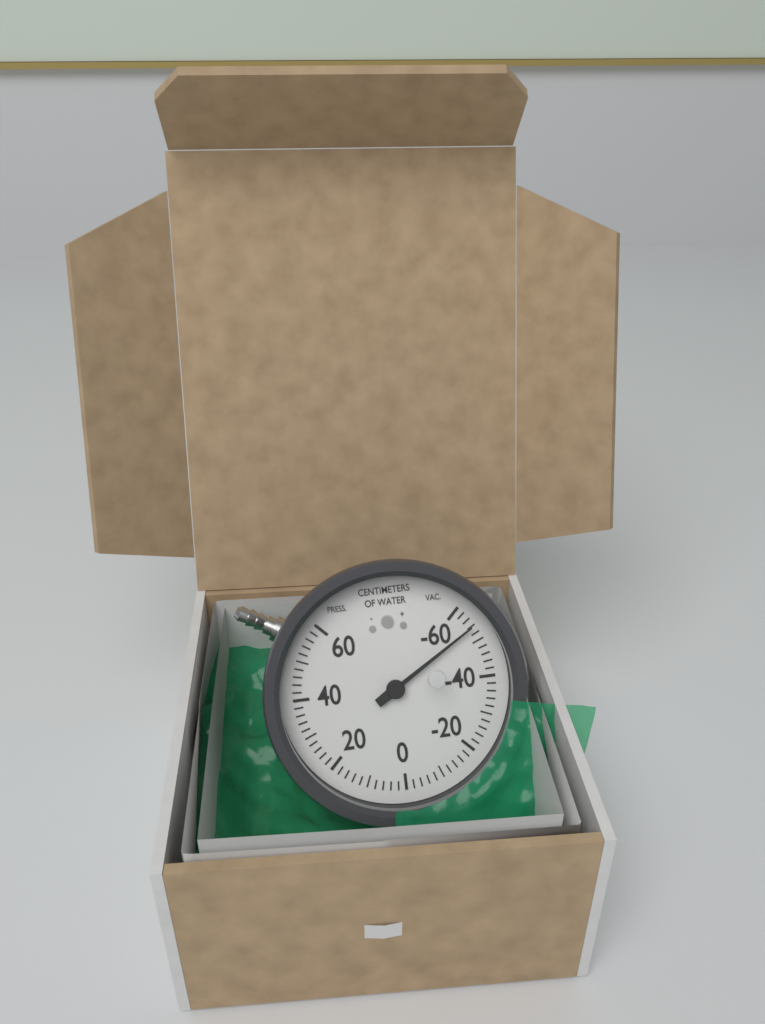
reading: -54 cmH2O
